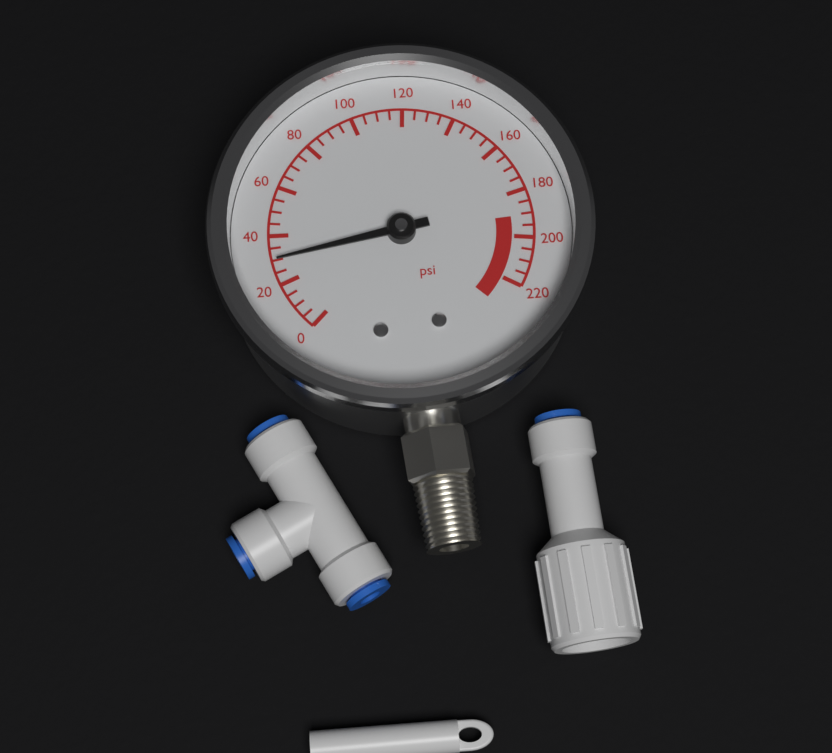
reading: 30 psi
